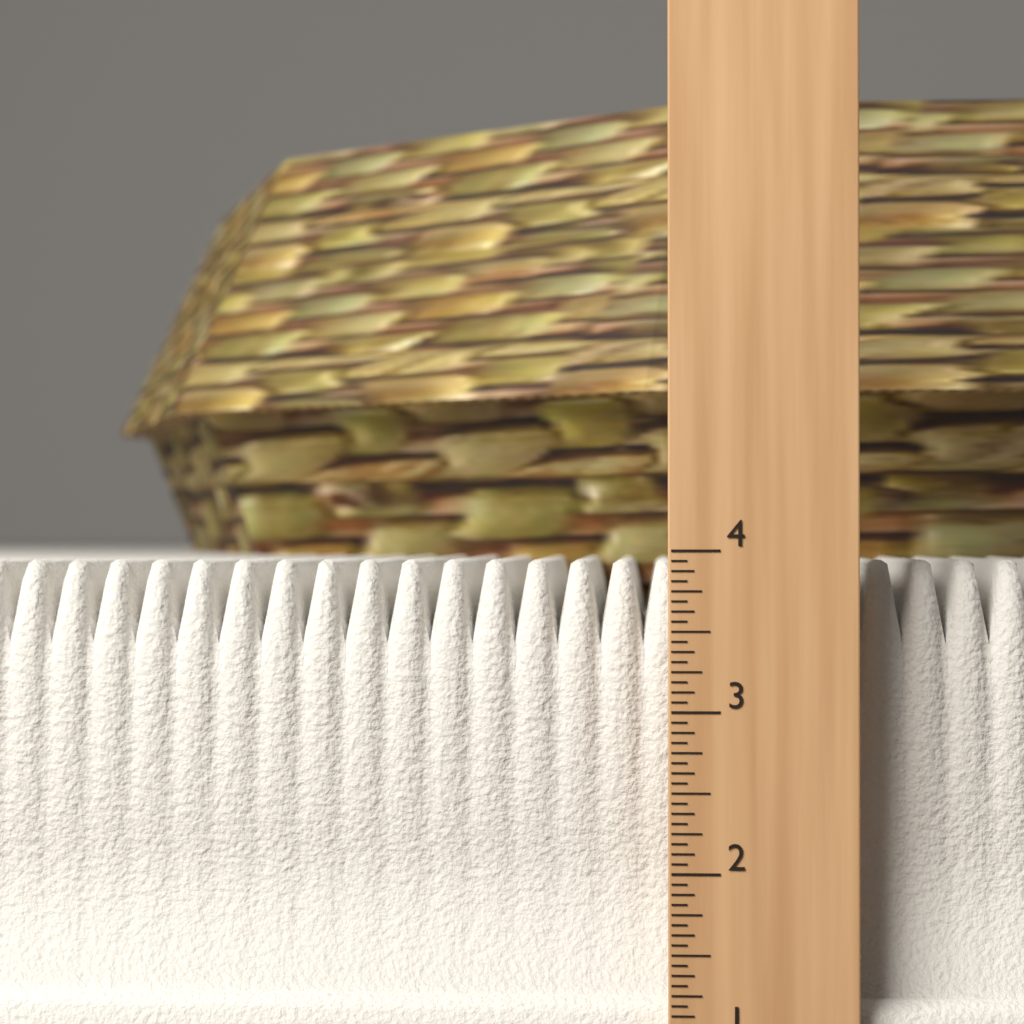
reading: 3.9375 in
